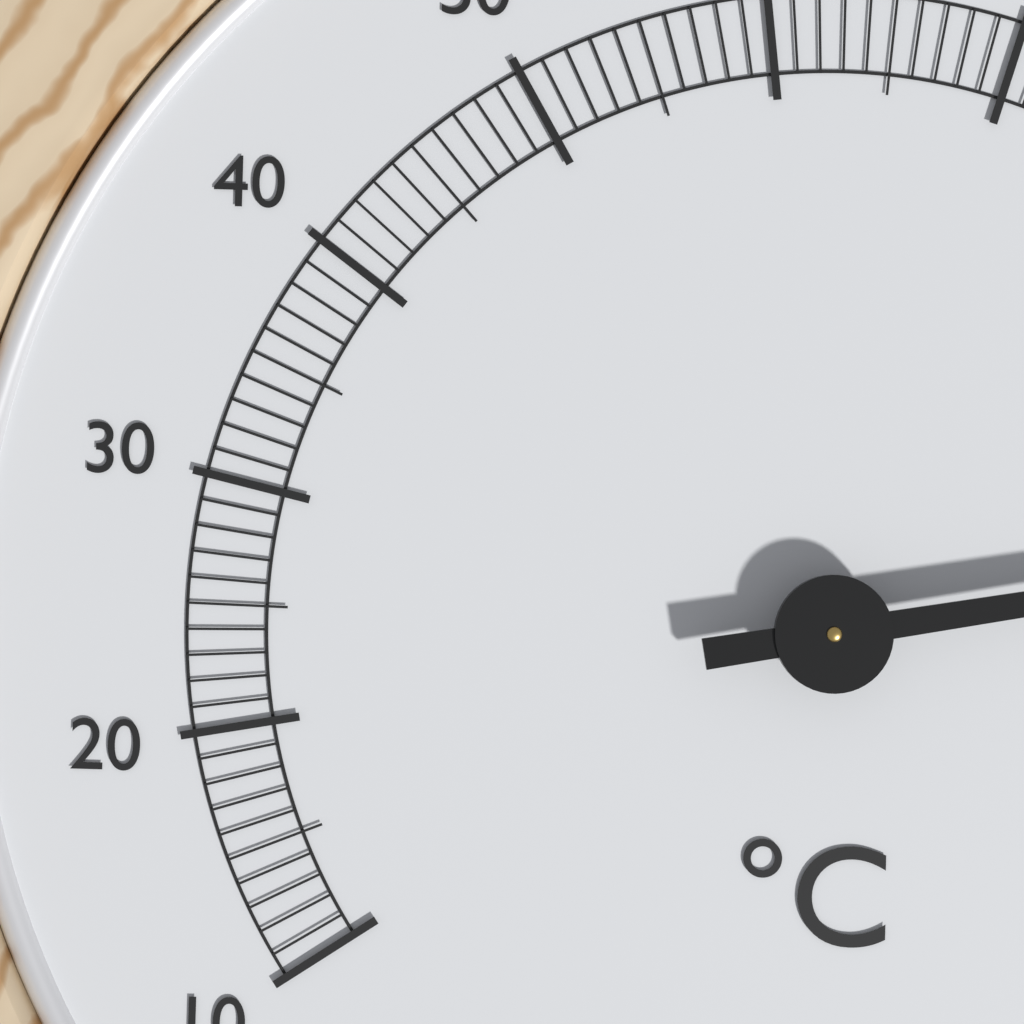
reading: 97 °C
